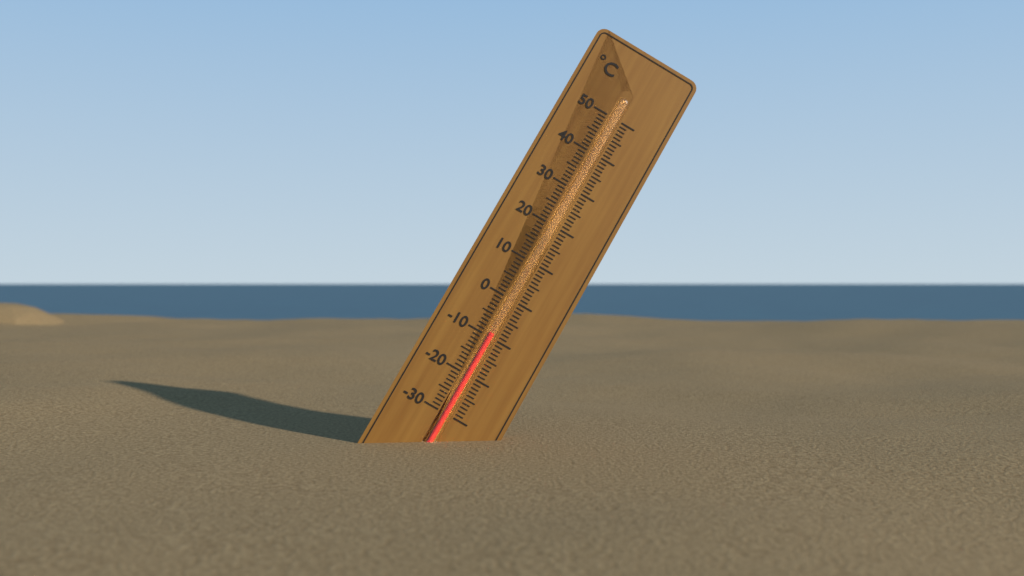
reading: -9 °C
